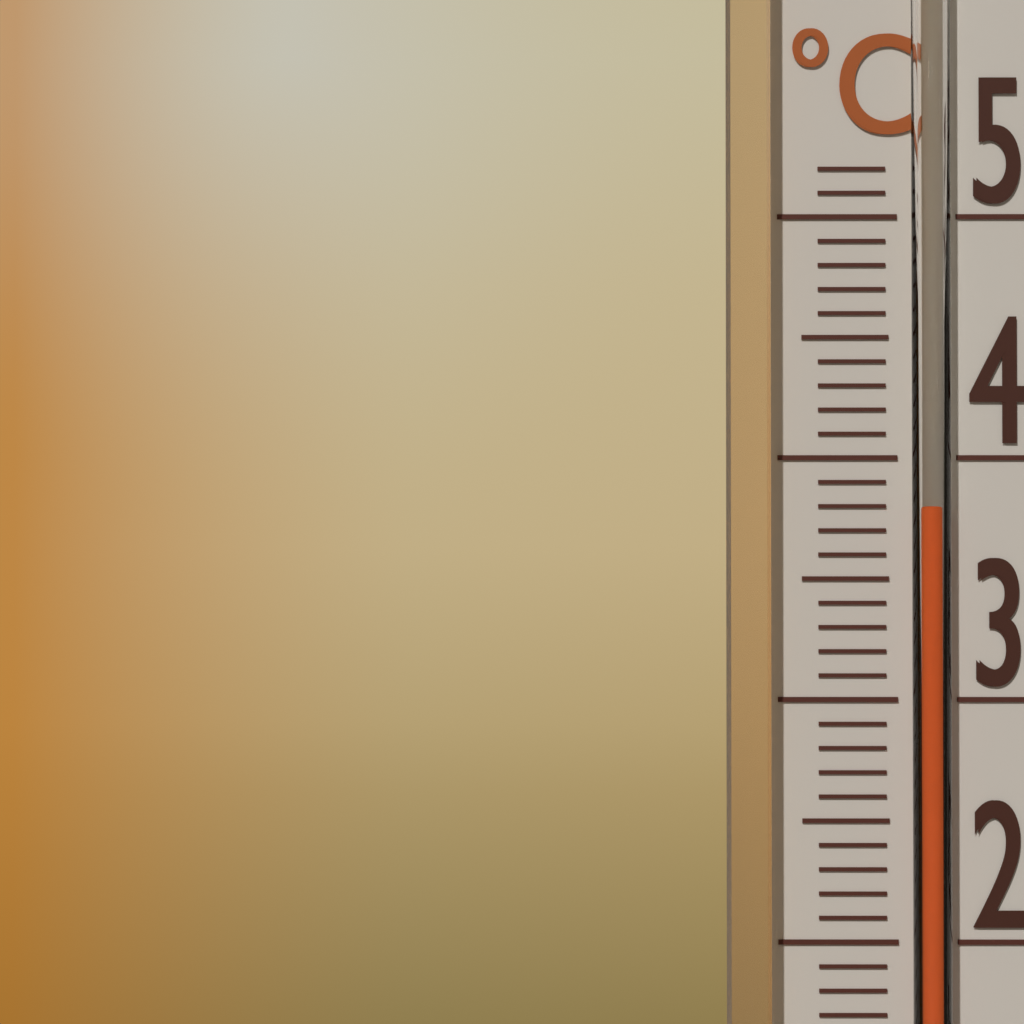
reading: 38 °C
